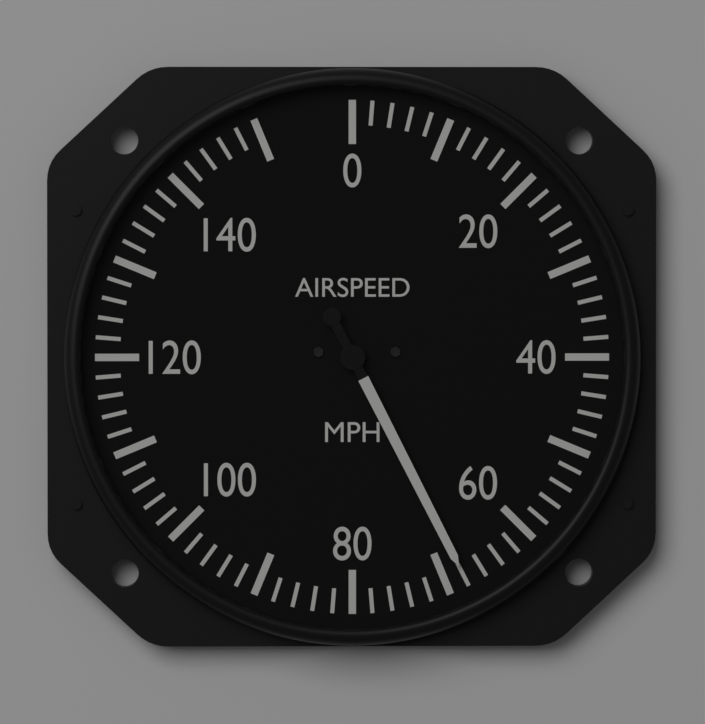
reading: 68 mph
